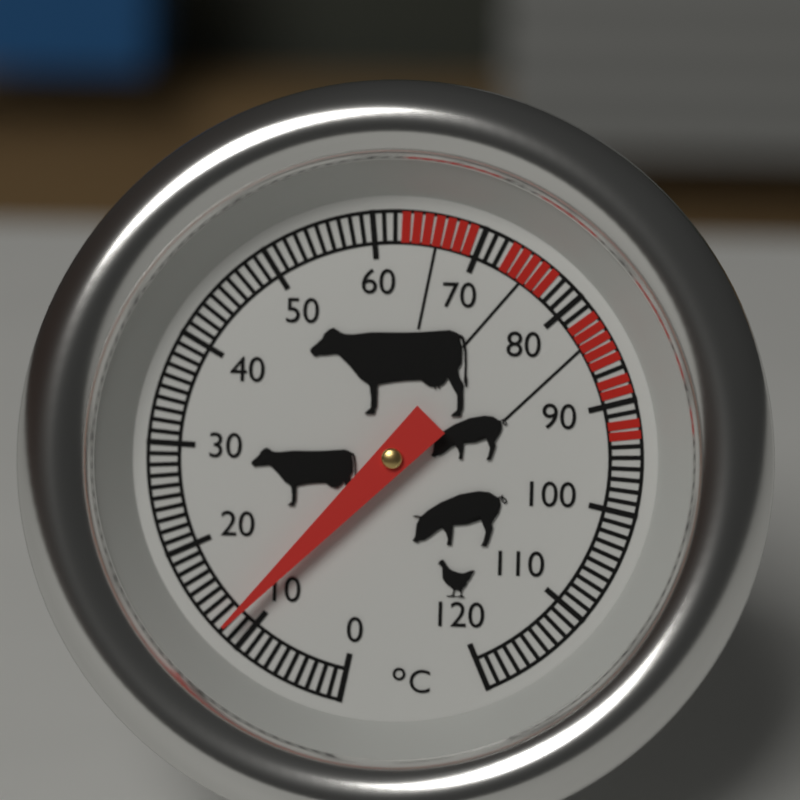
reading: 12 °C
